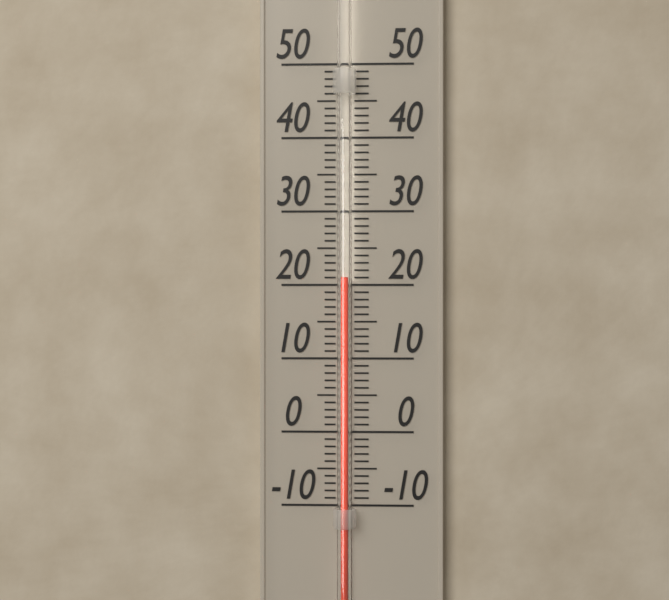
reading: 21 (no unit)
